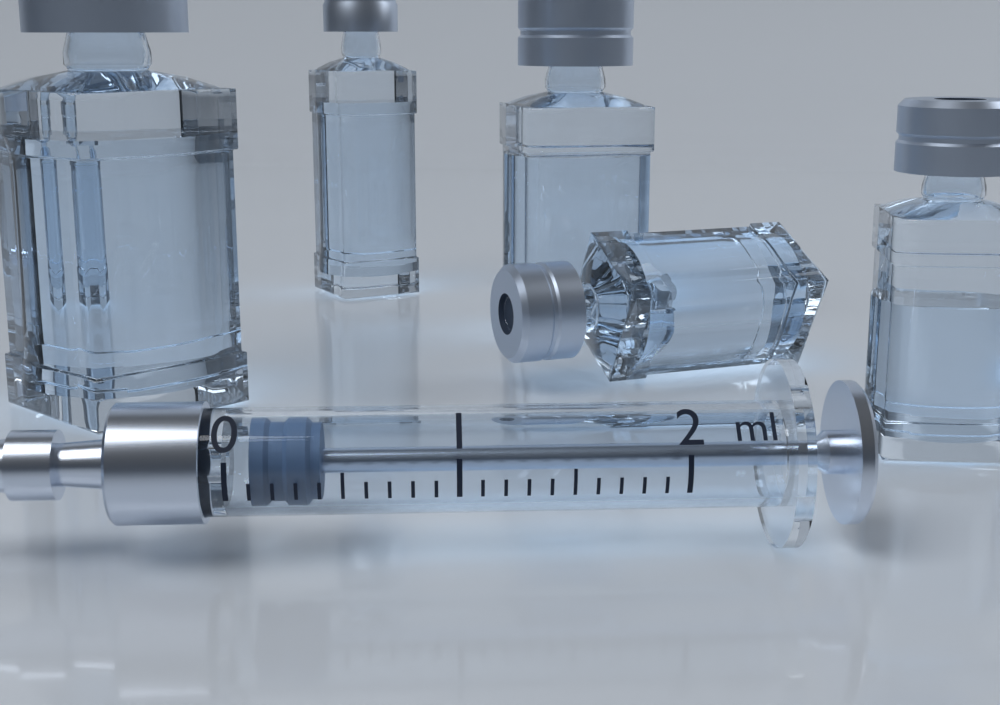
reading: 0.1 ml
